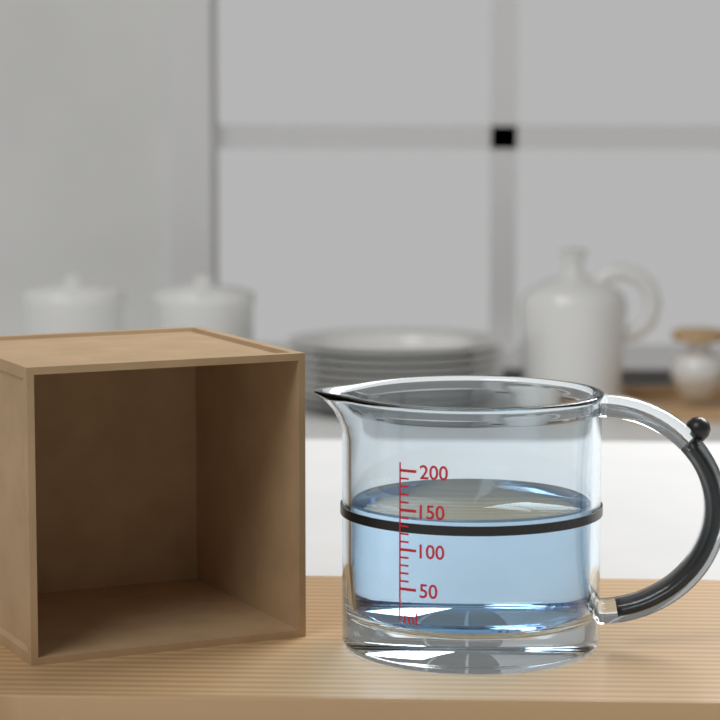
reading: 140 ml
